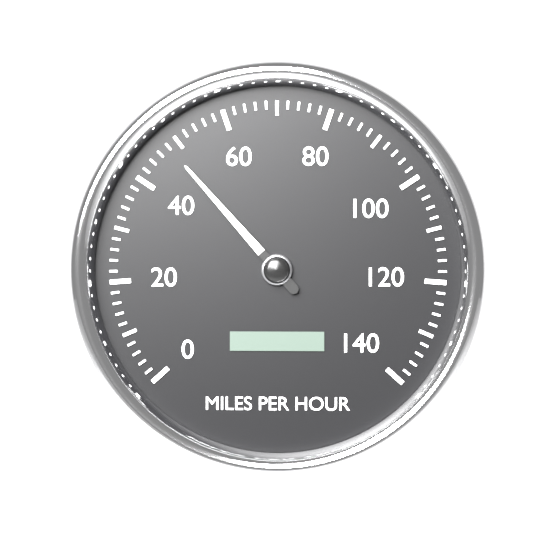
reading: 48 mph
